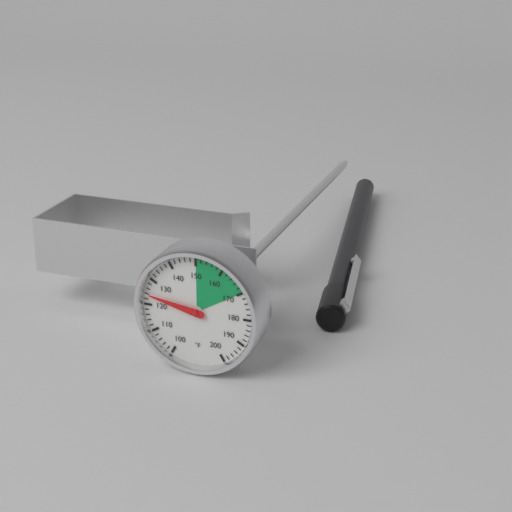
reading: 124 °F
